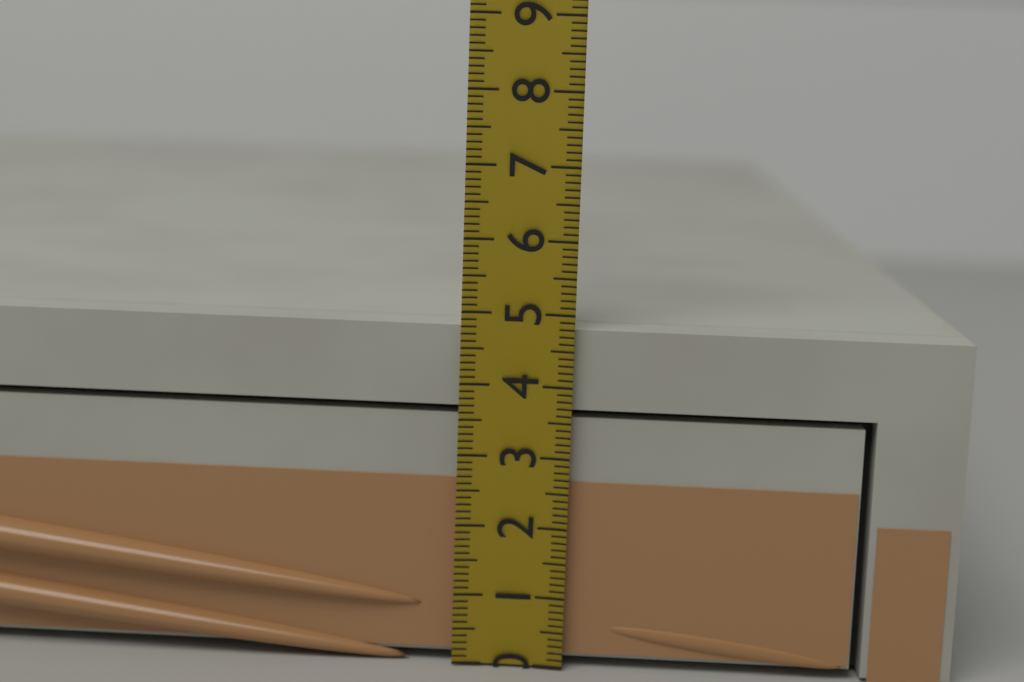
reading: 4.8 (no unit)
